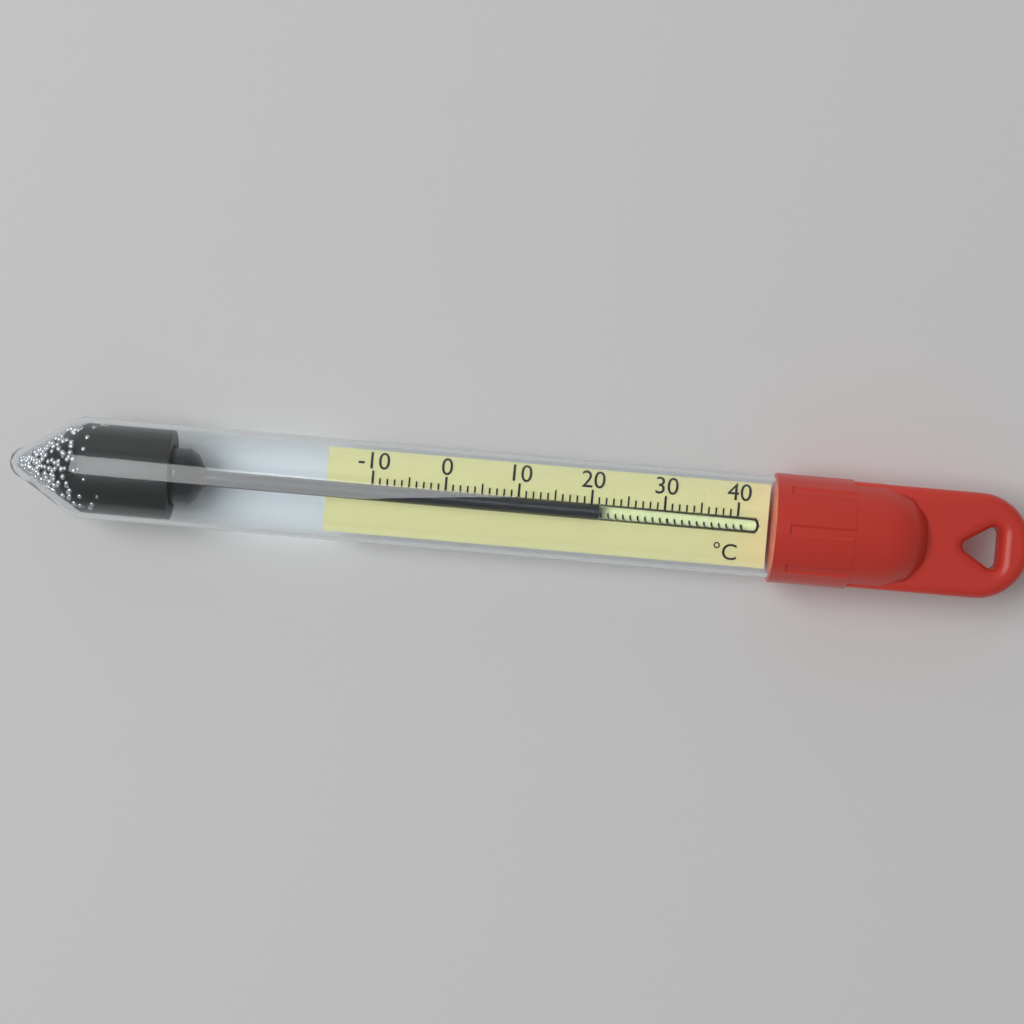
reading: 21 °C
